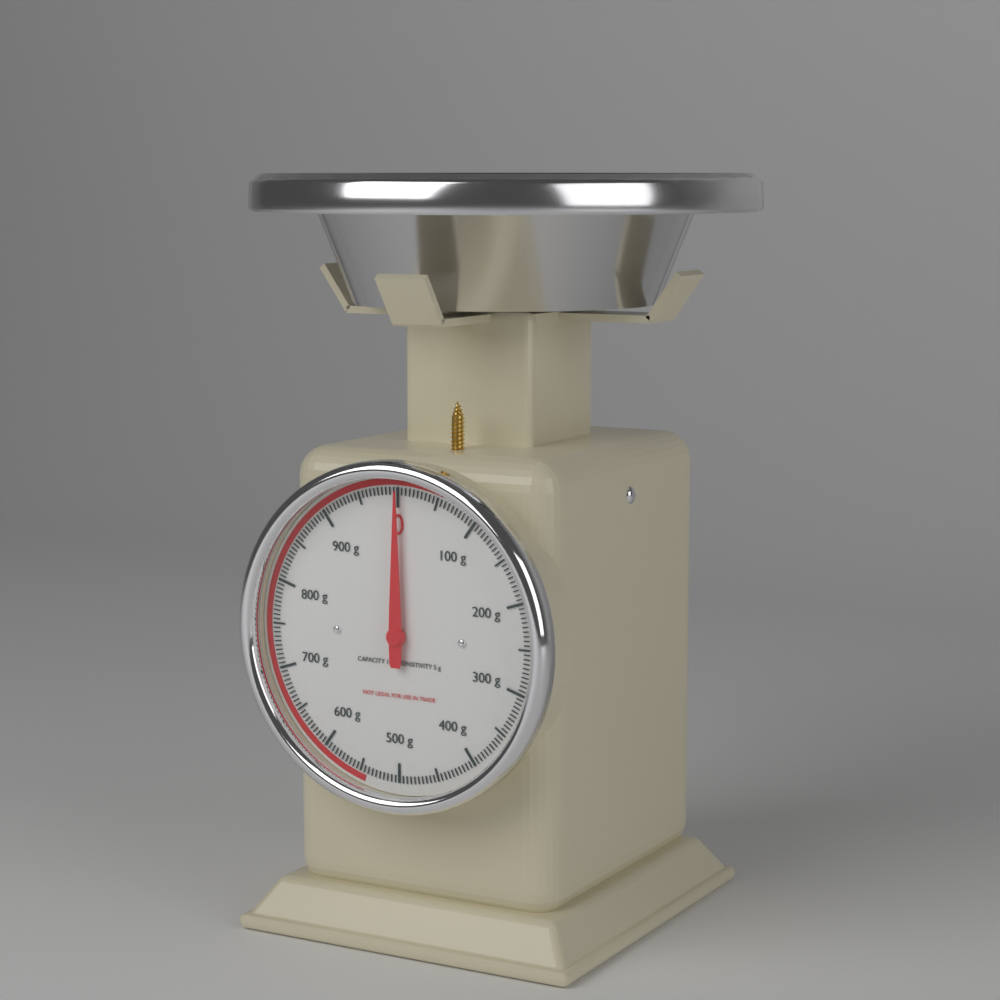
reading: 0 g
